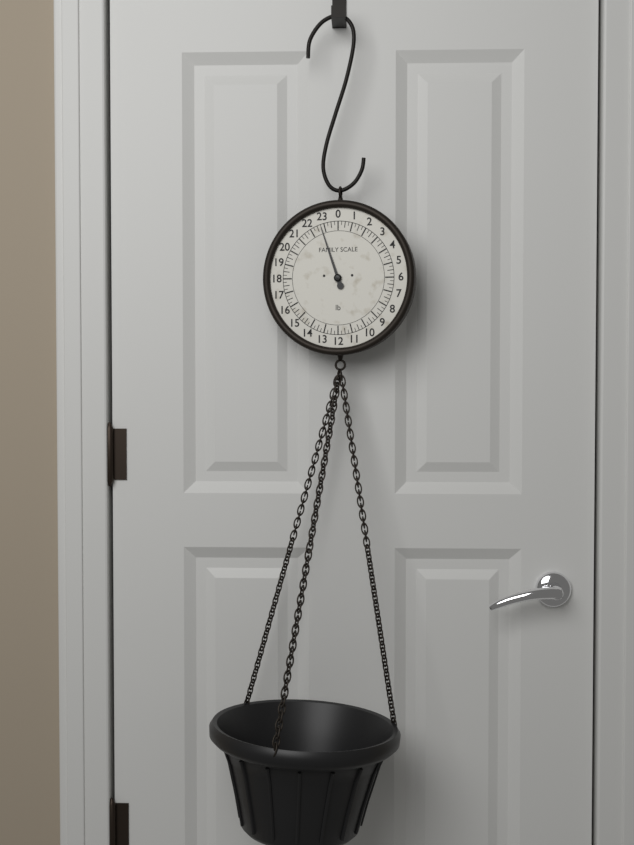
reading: 22.75 lb
